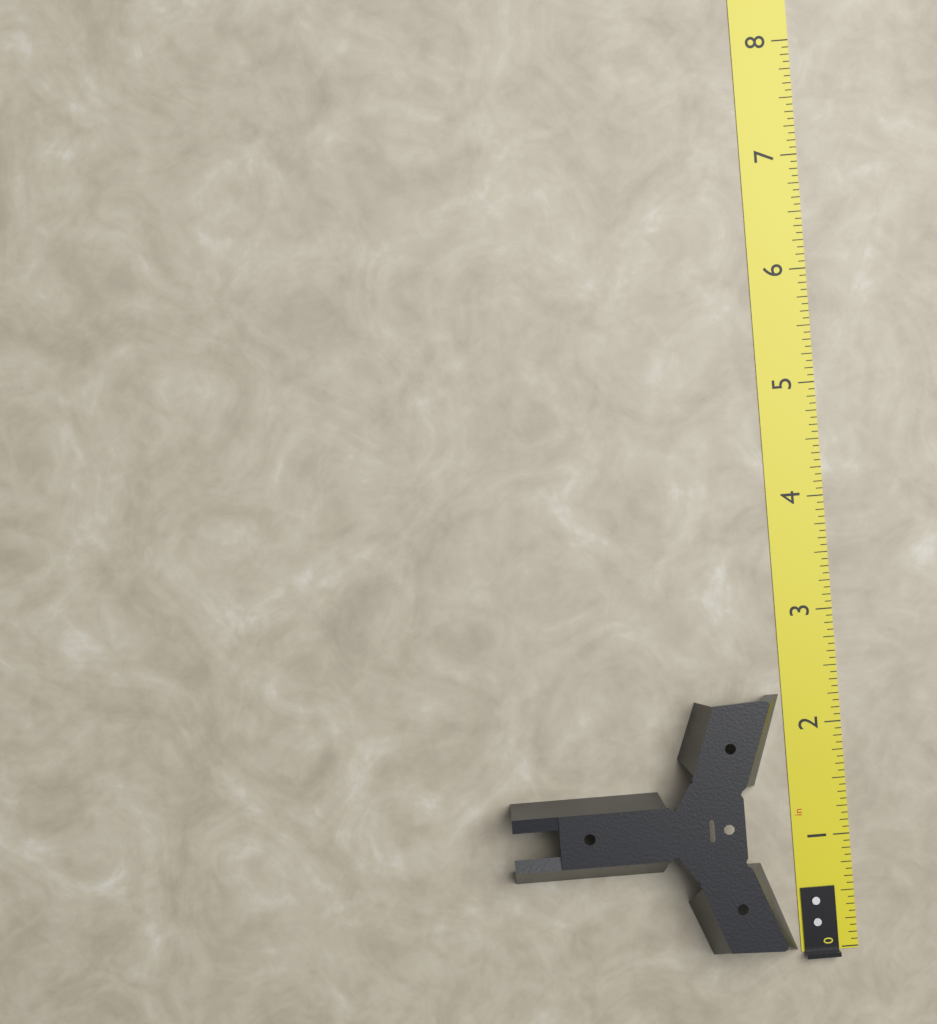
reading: 2.3125 in
